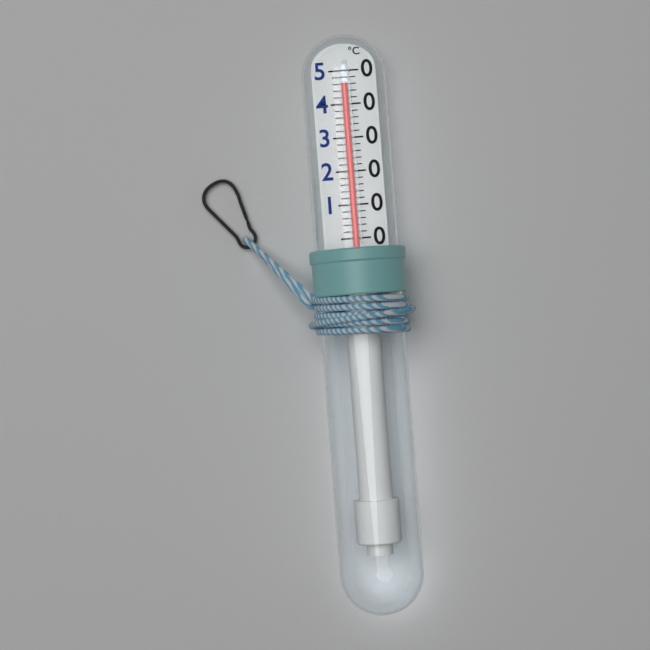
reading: 46 °C
